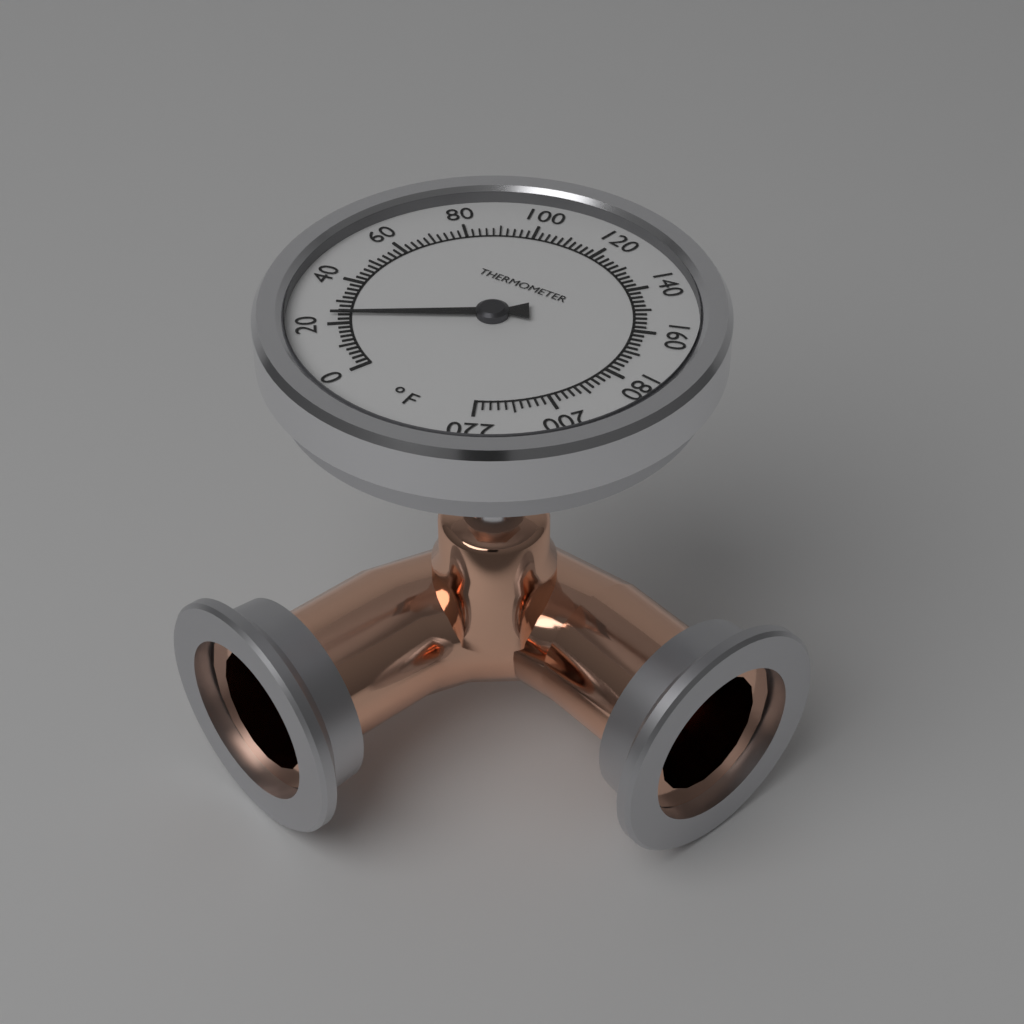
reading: 24 °F
